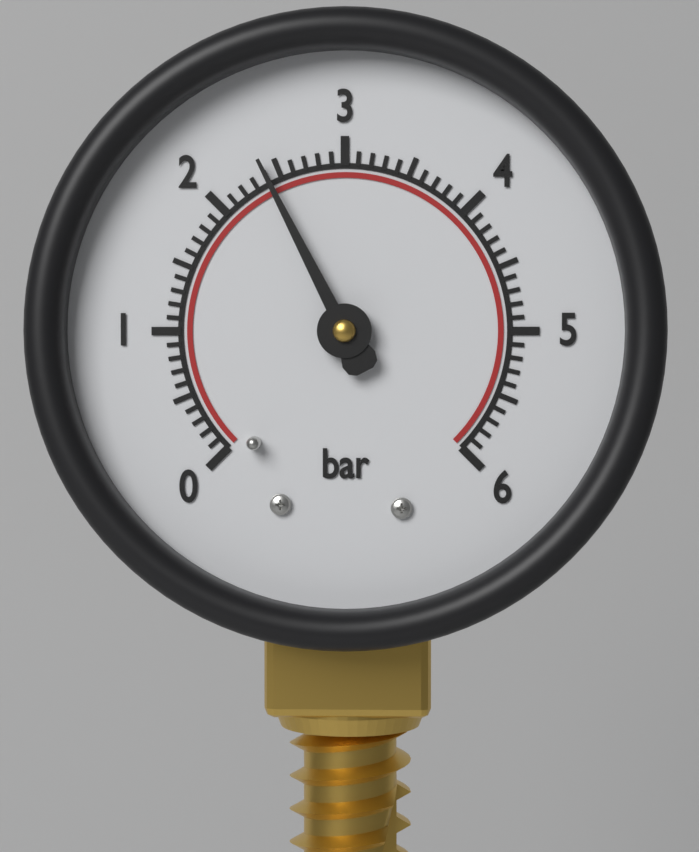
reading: 2.4 bar
